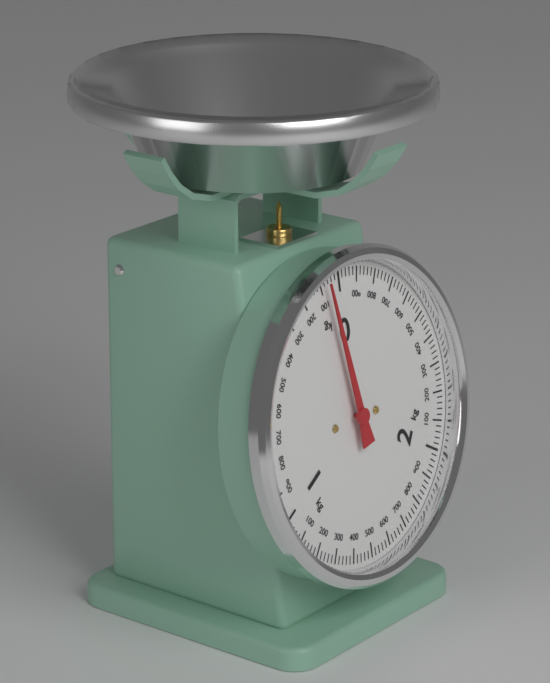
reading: 0.08 kg
